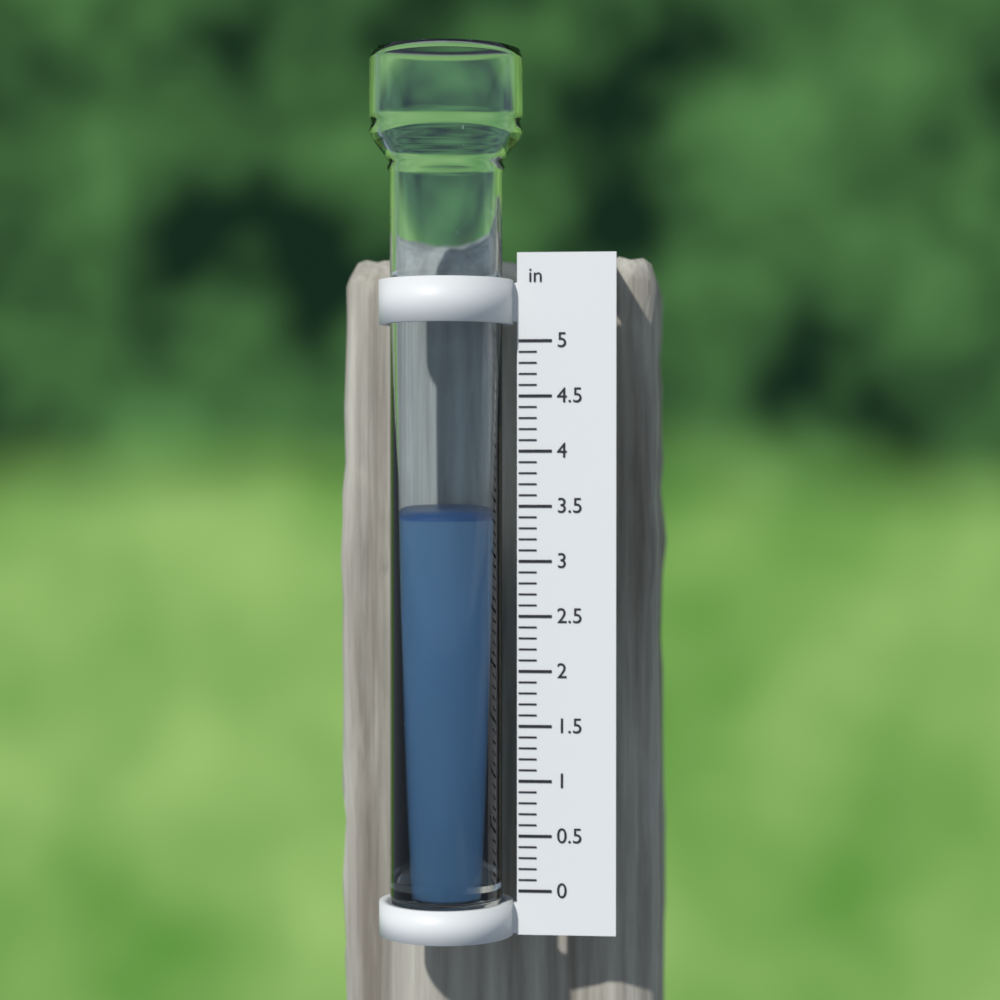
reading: 3.4 in
